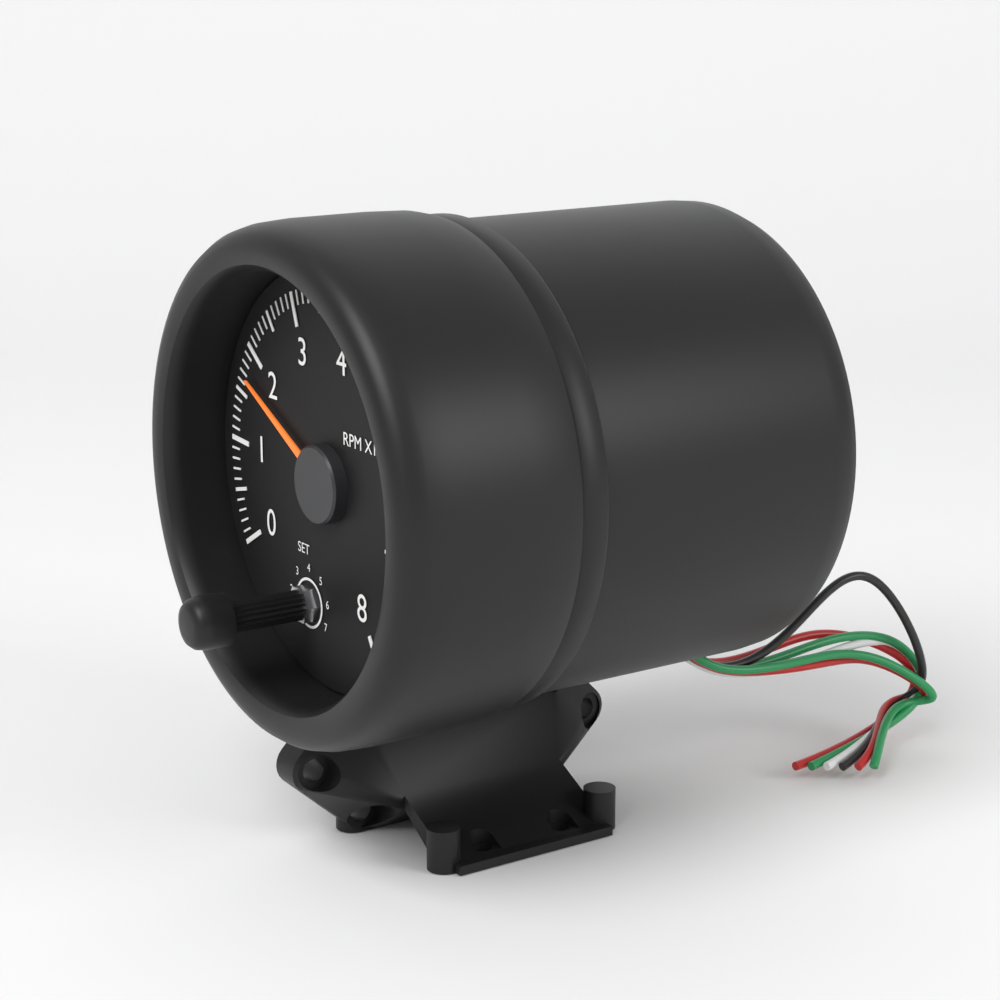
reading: 1.7 RPM x1000
